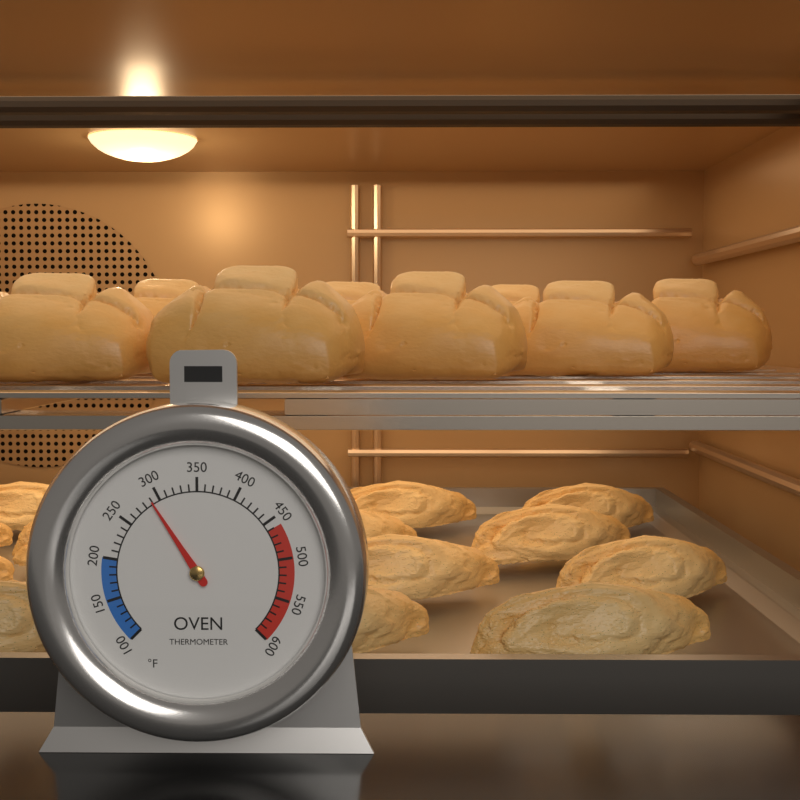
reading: 290 °F
